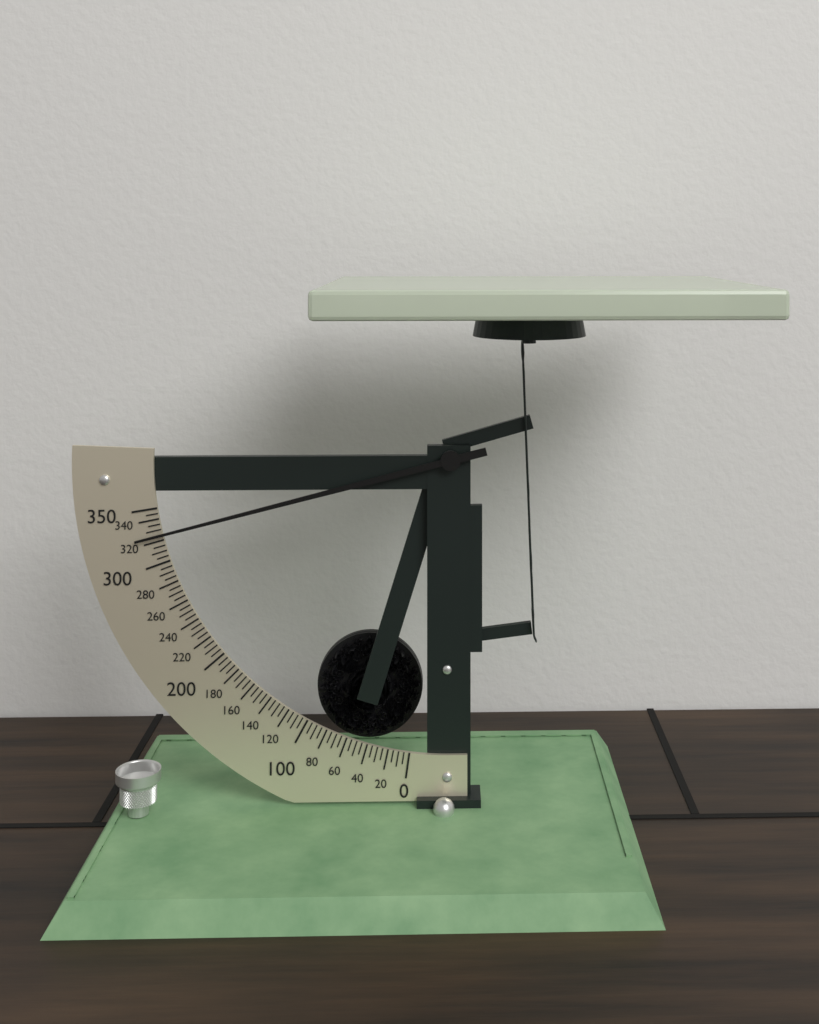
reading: 325 (no unit)
